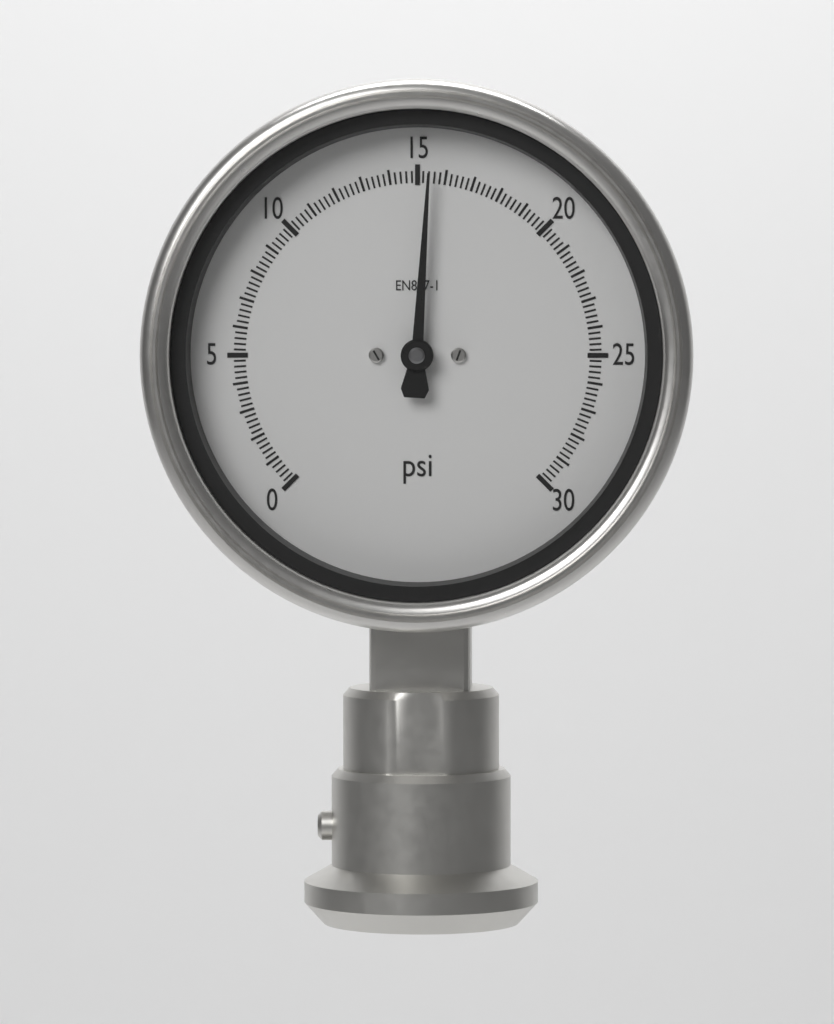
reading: 15.4 psi
